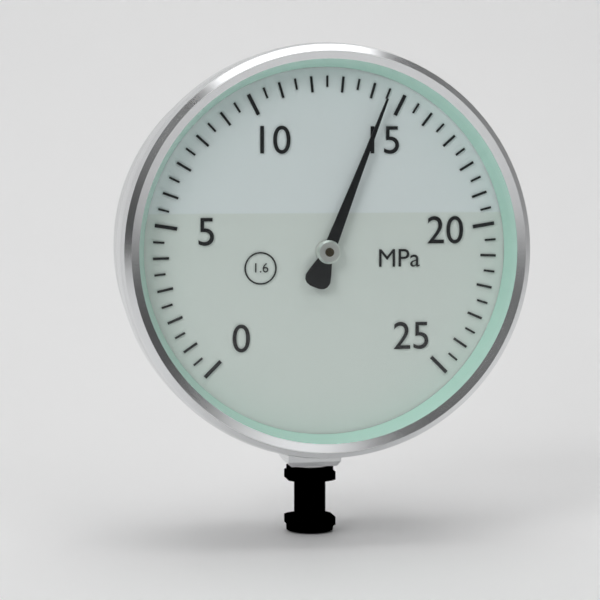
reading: 14.5 MPa
